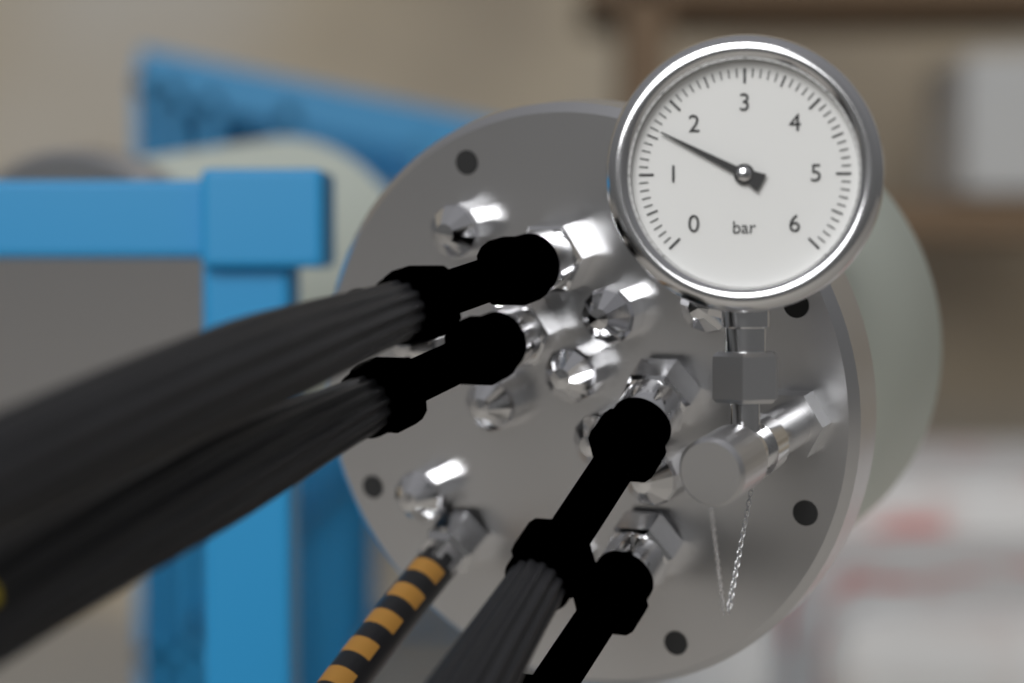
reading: 1.6 bar
